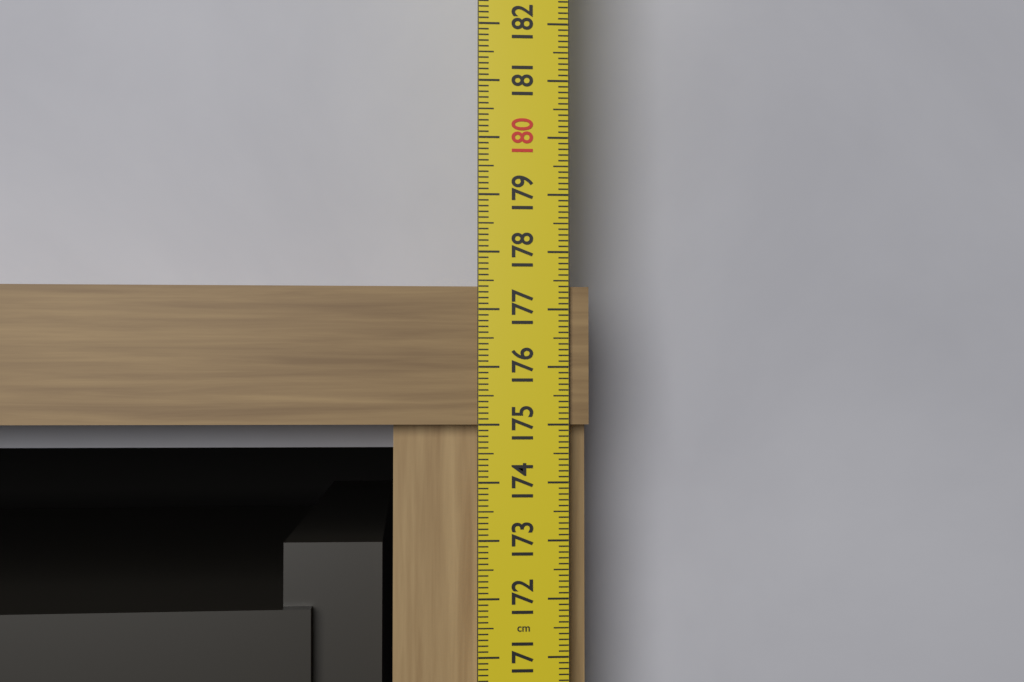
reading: 177.4 cm
